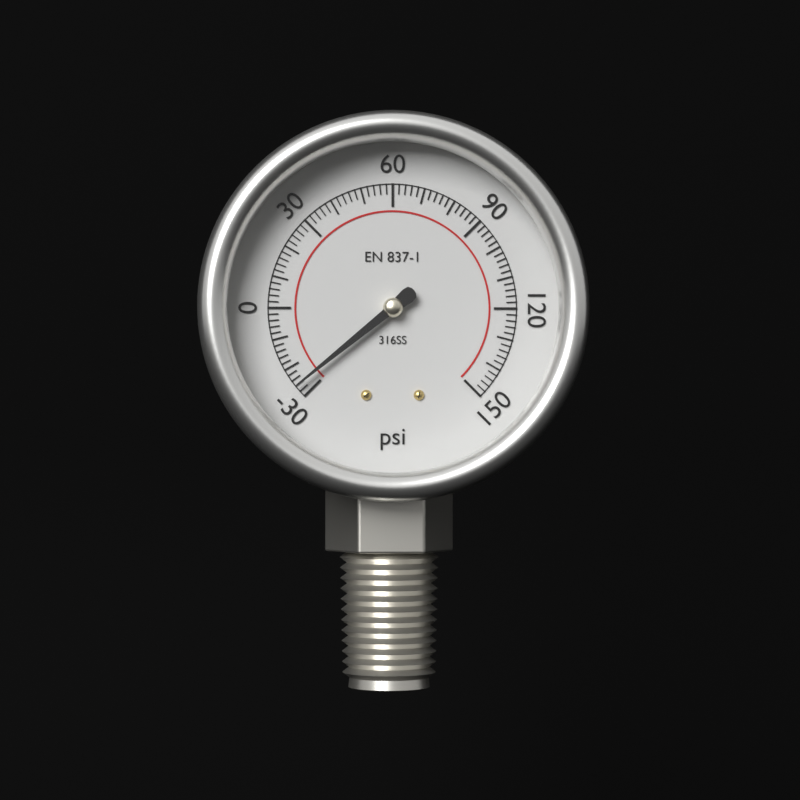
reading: -26 psi
